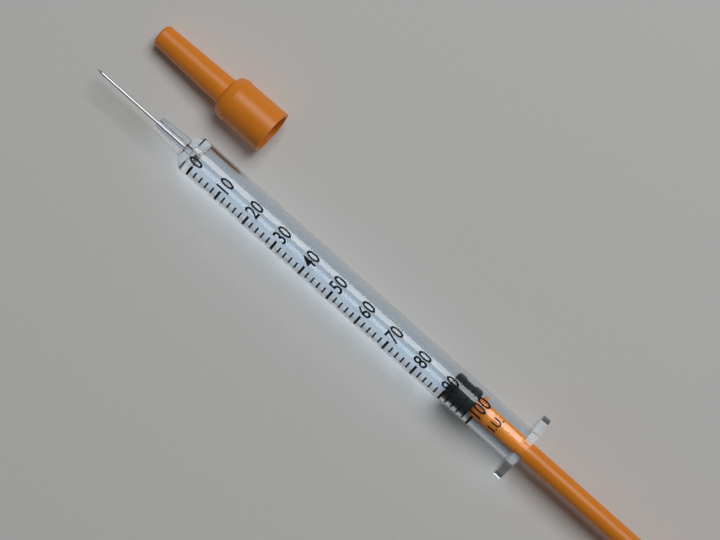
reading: 90 I.U.
